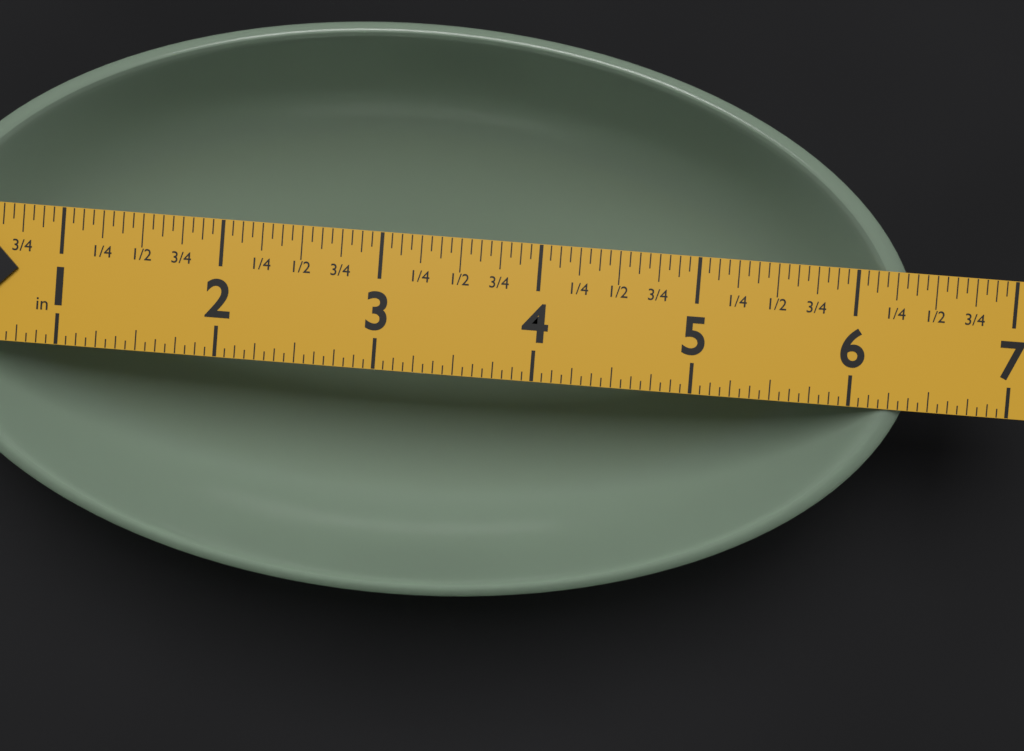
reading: 6.4375 in
